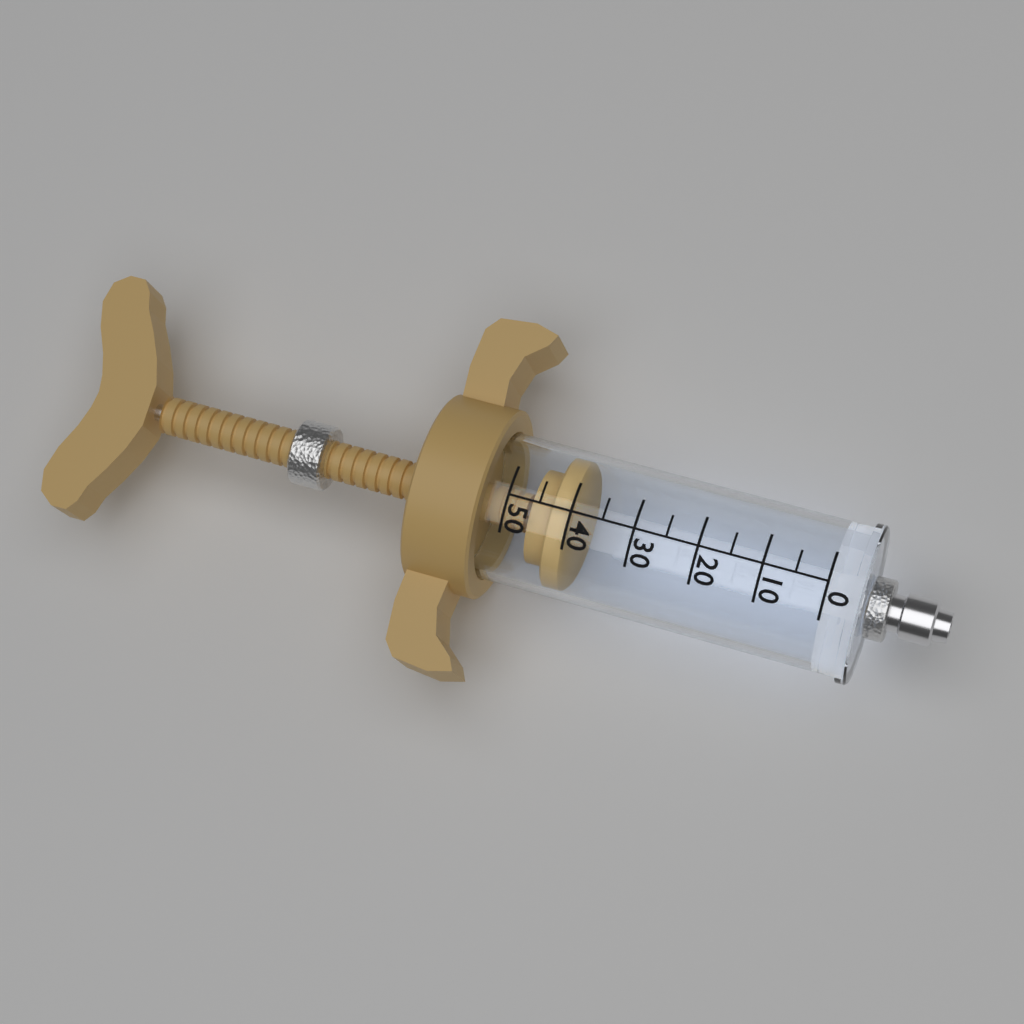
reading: 40 (no unit)
